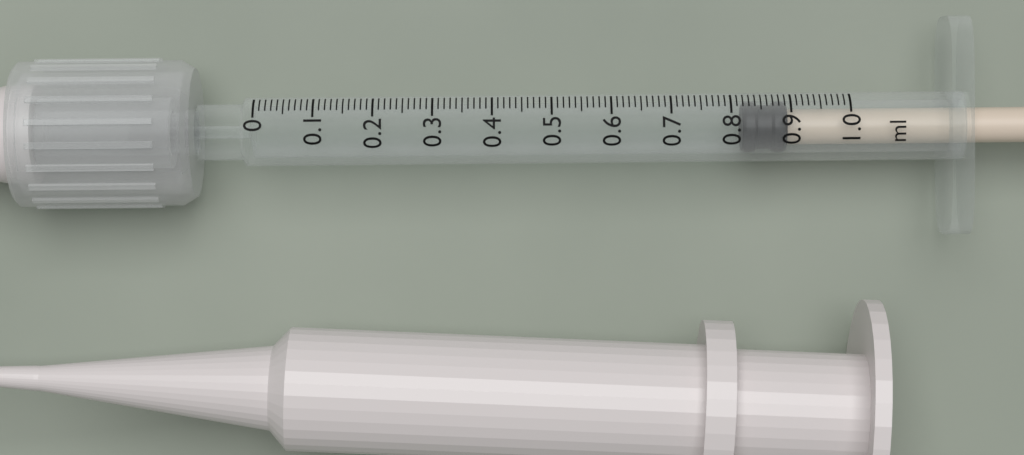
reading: 0.82 ml
